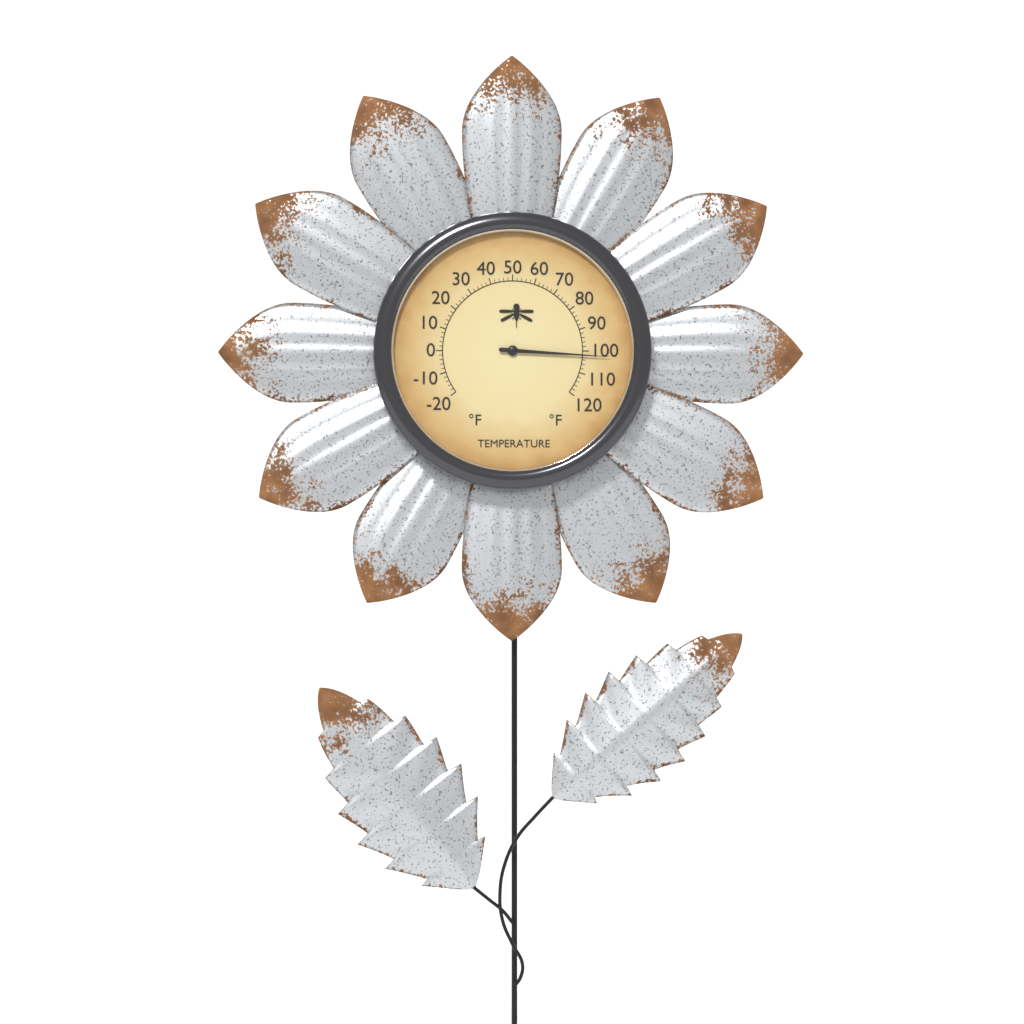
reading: 102 °F
